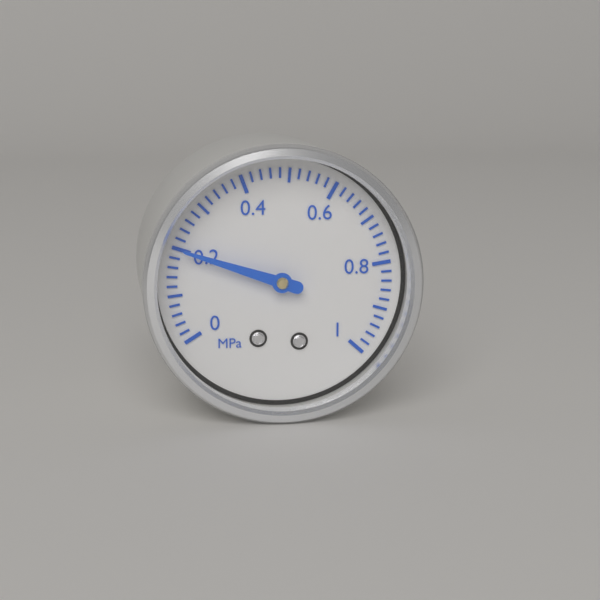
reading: 0.20 MPa
